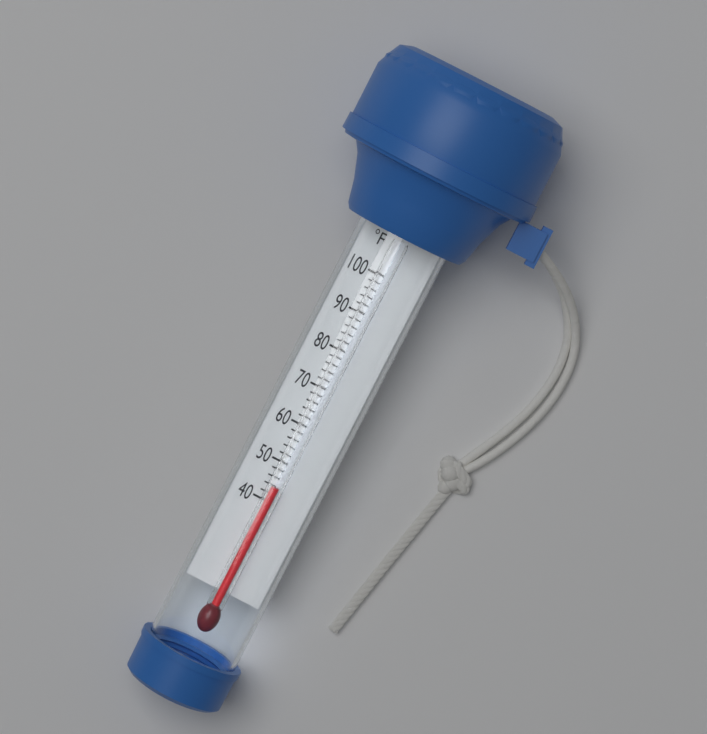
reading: 44 °F
